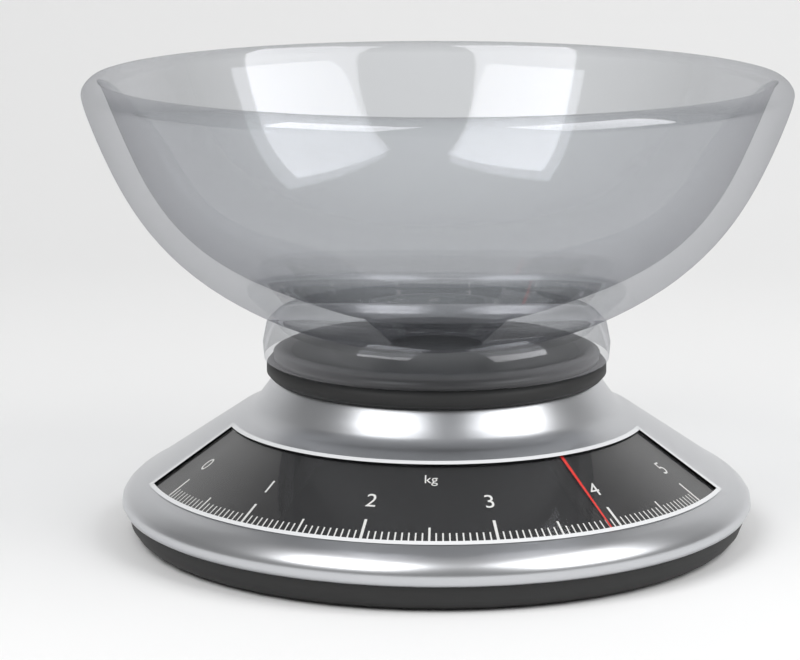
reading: 3.90 kg
